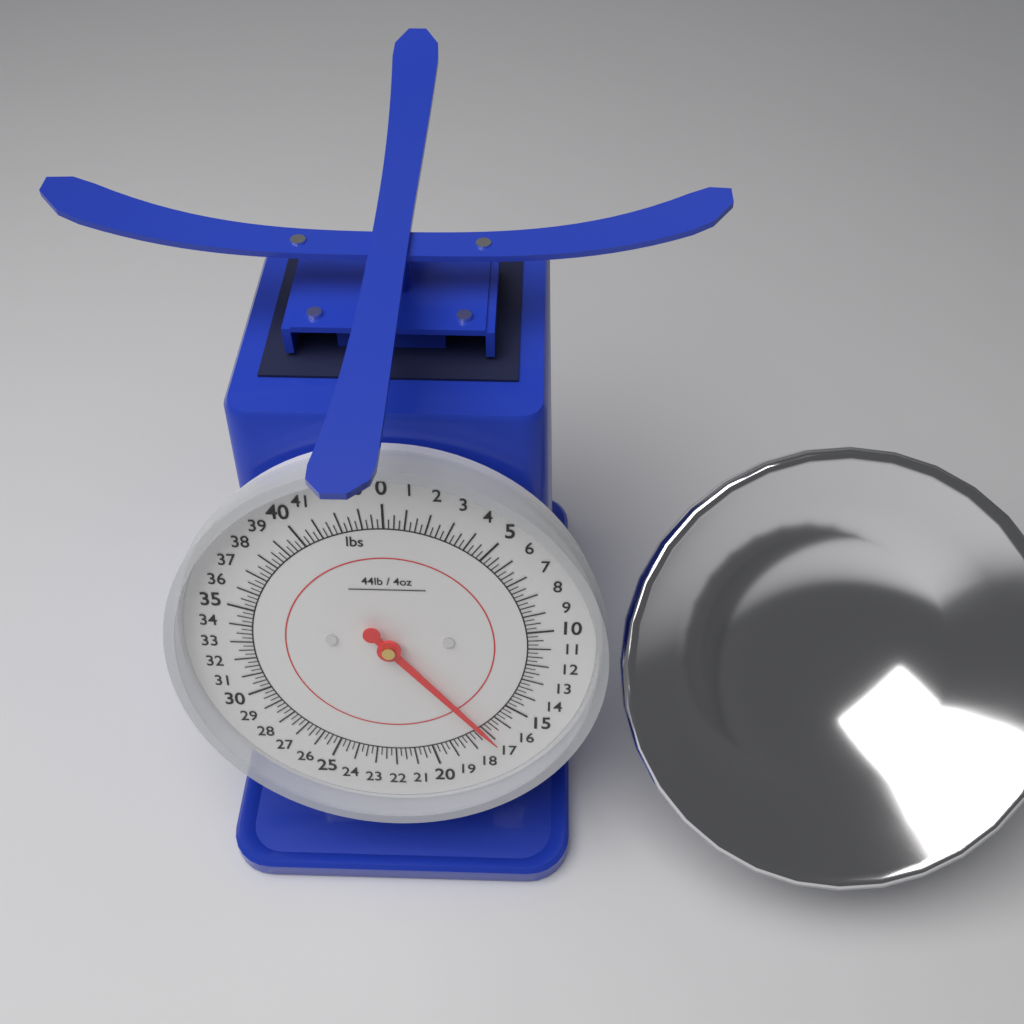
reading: 17.00 lbs
